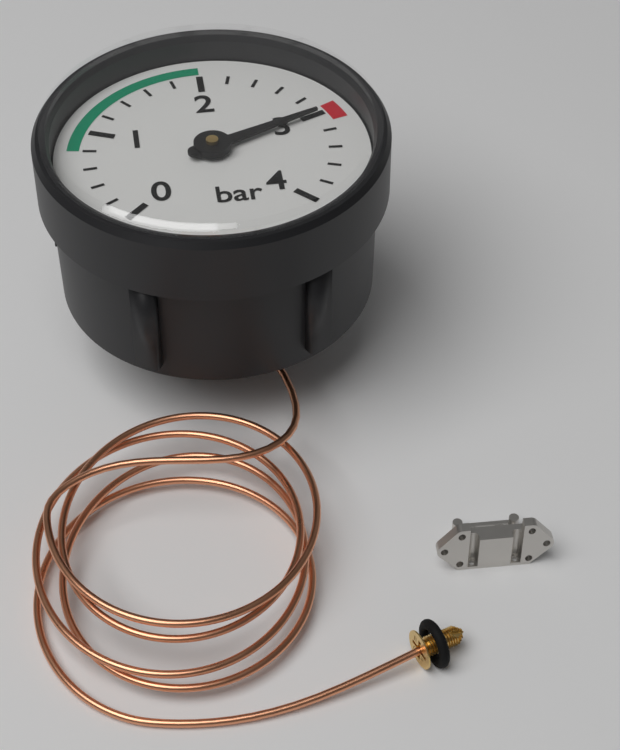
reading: 3.0 bar
